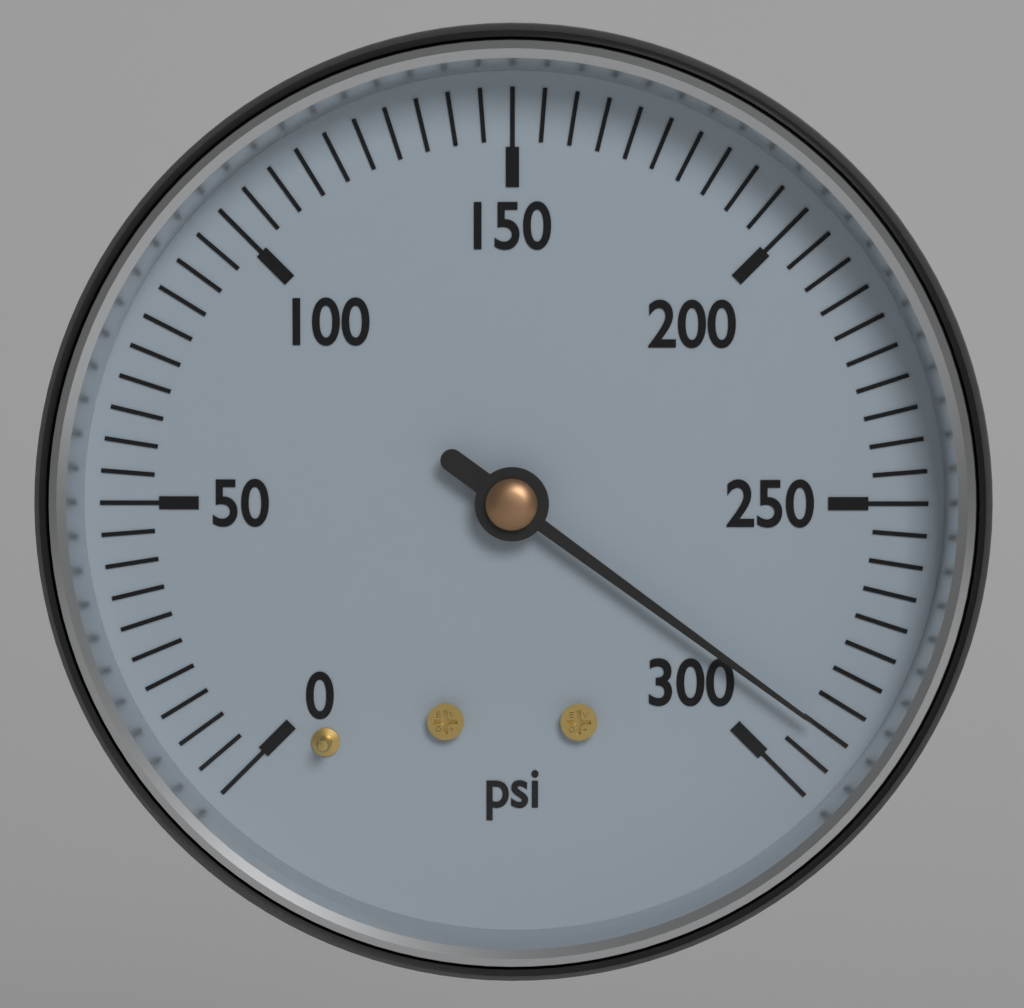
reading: 290 psi
